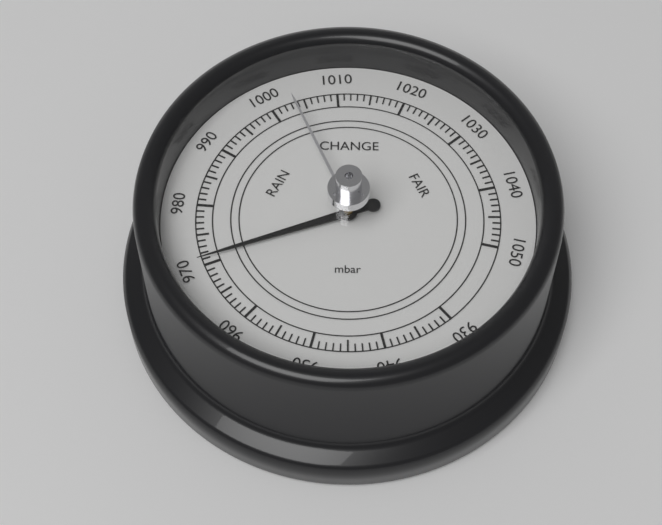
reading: 971 mbar
